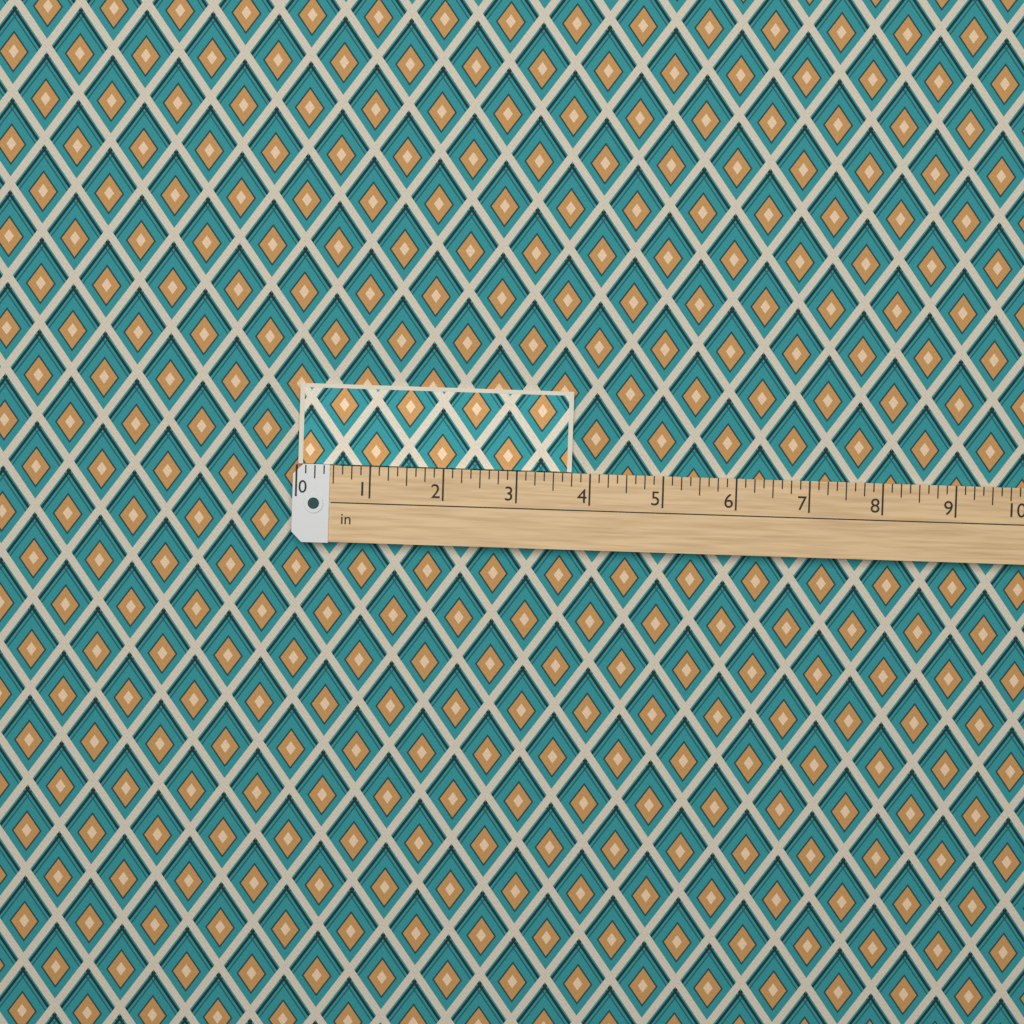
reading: 3.750 in
